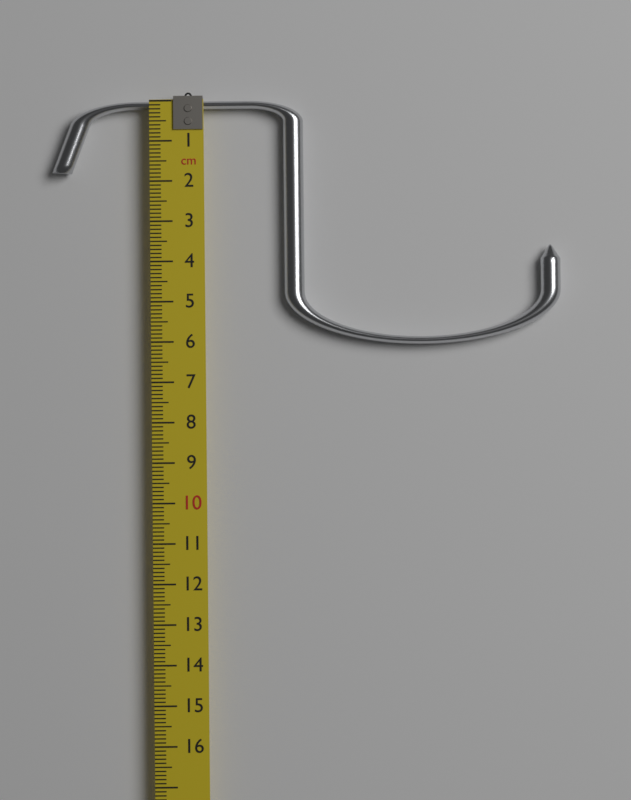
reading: 6.1 cm
